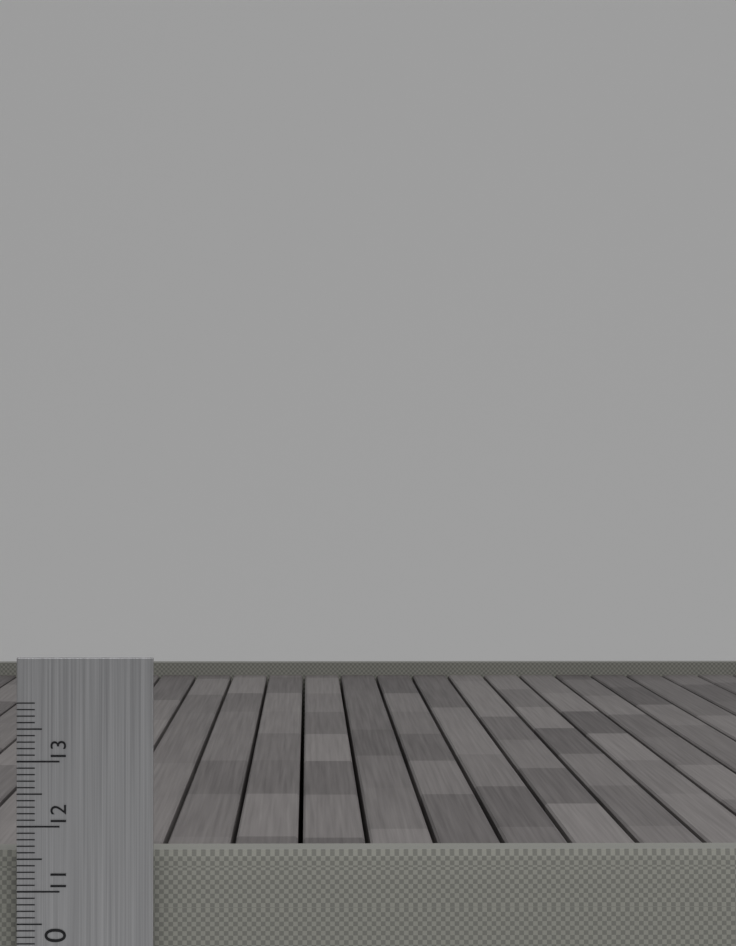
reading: 11.6 cm
